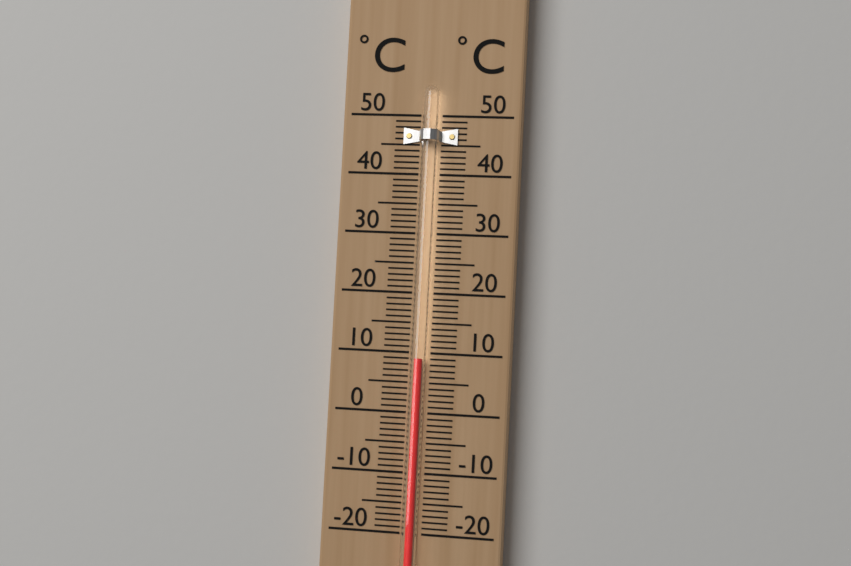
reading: 9 °C
